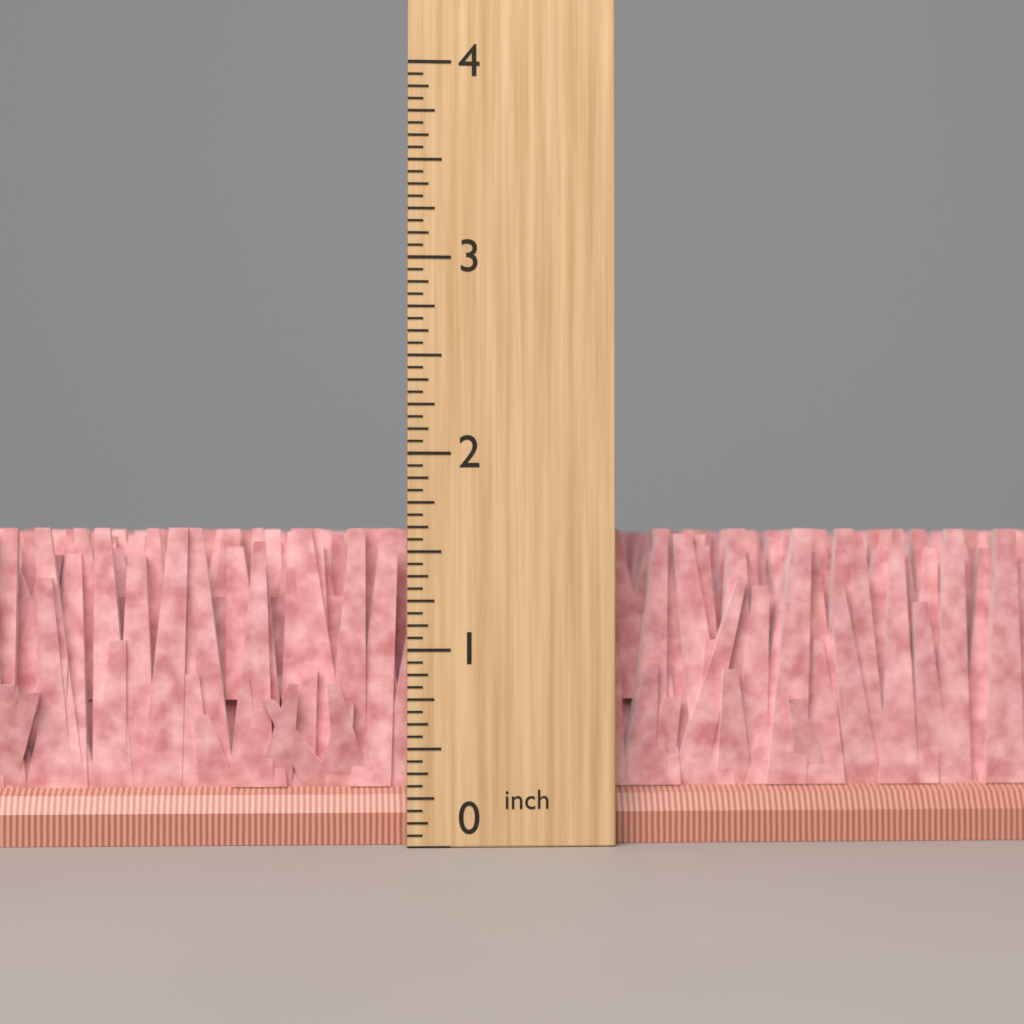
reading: 1.6250 inch
